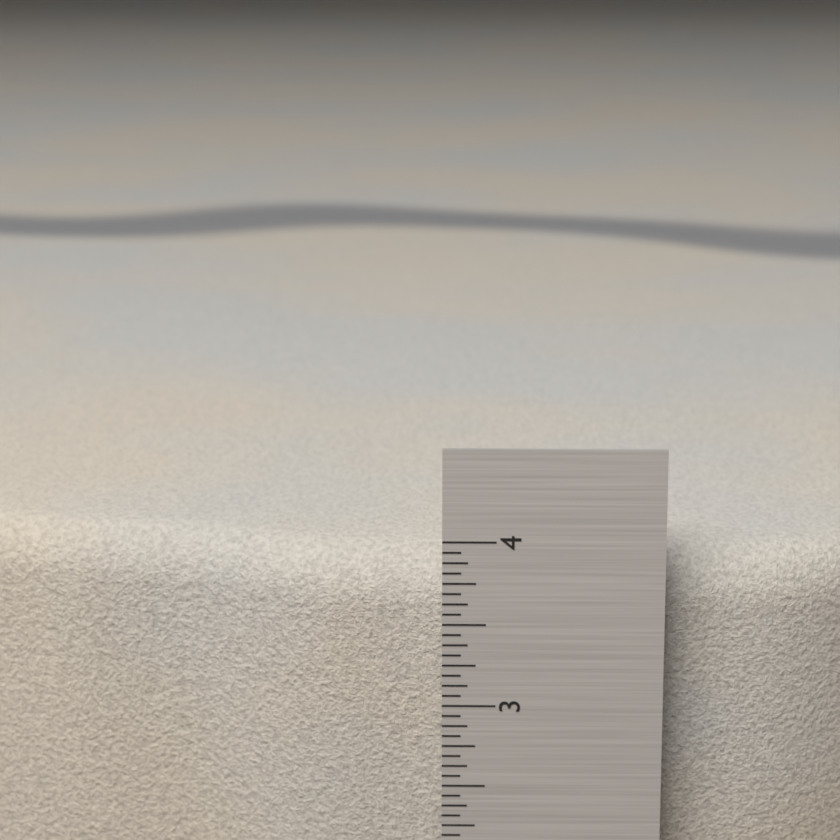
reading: 3.8750 in
